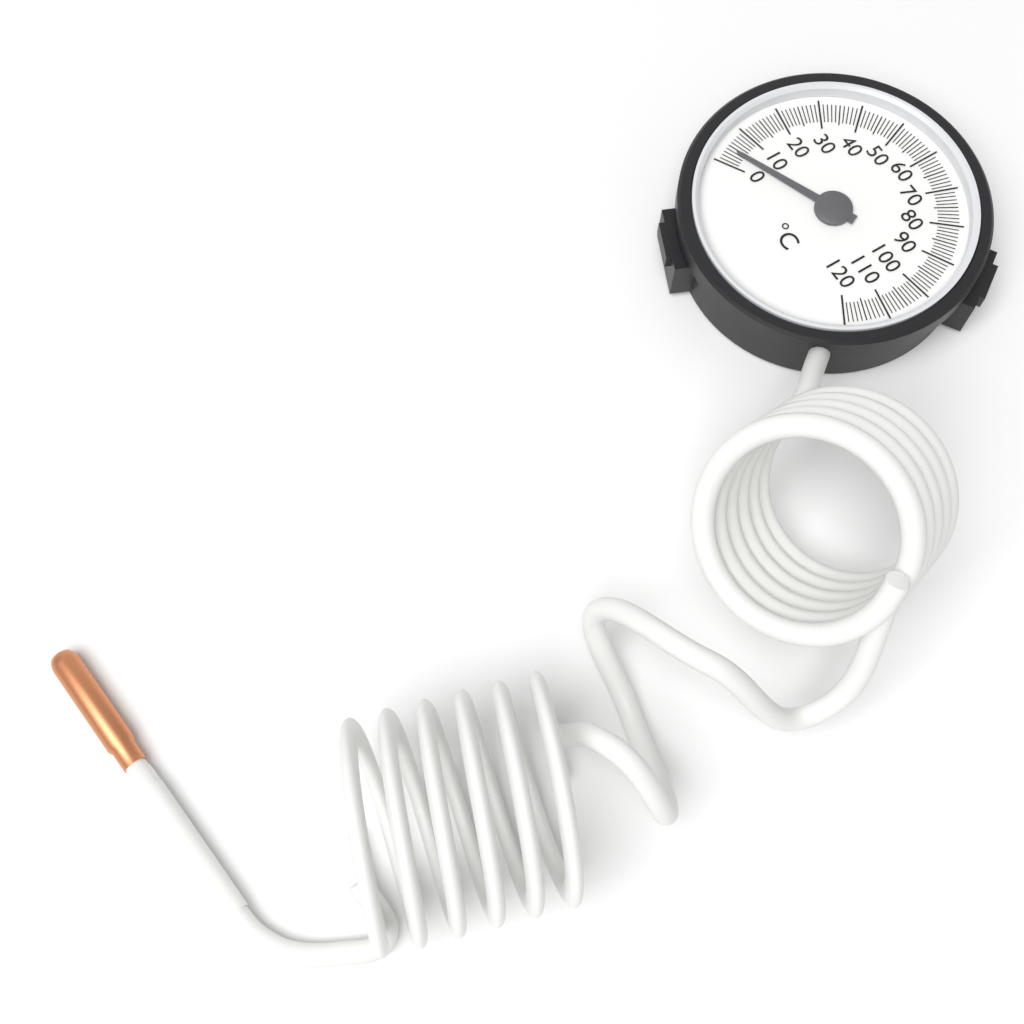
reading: 4 °C
